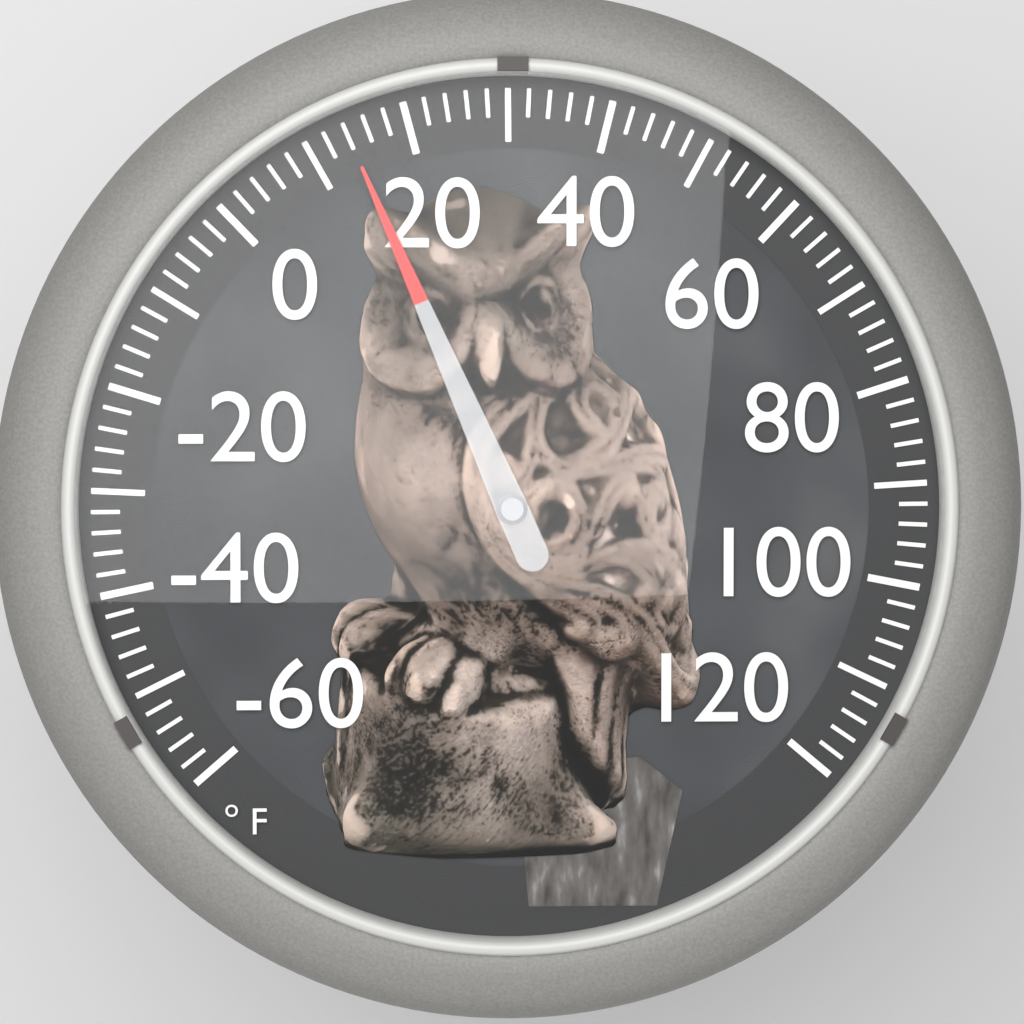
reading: 14 °F
